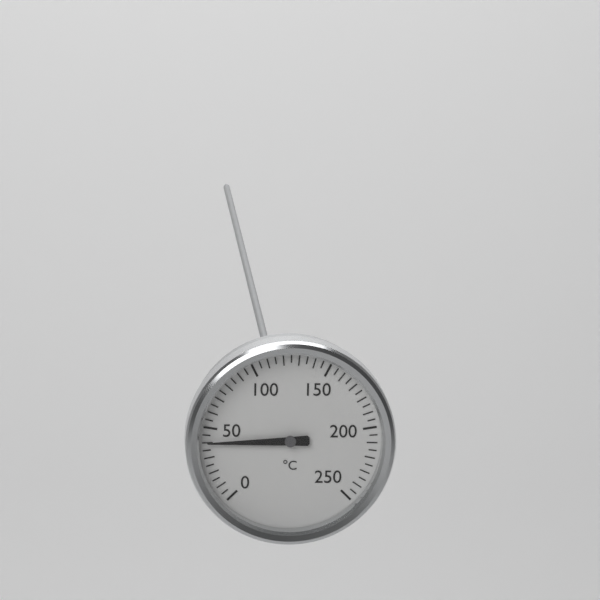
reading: 40 °C
